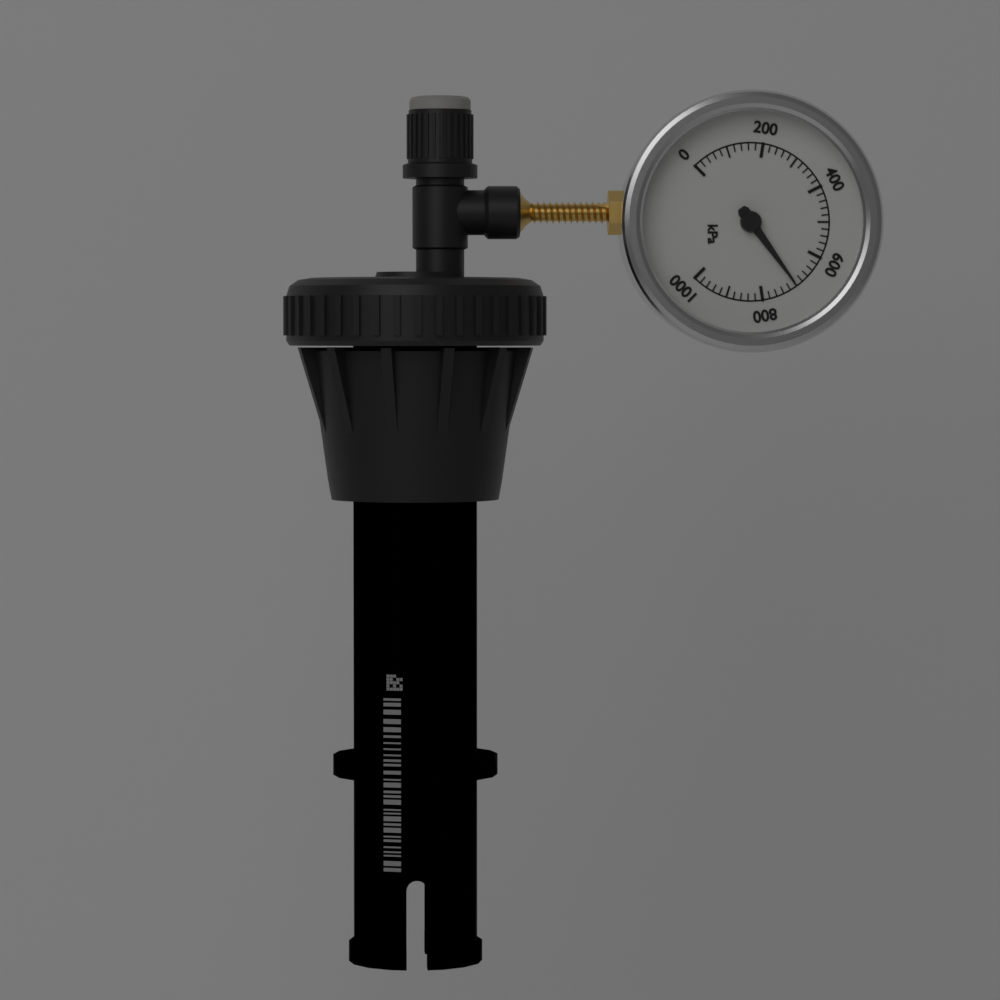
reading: 700 kPa
